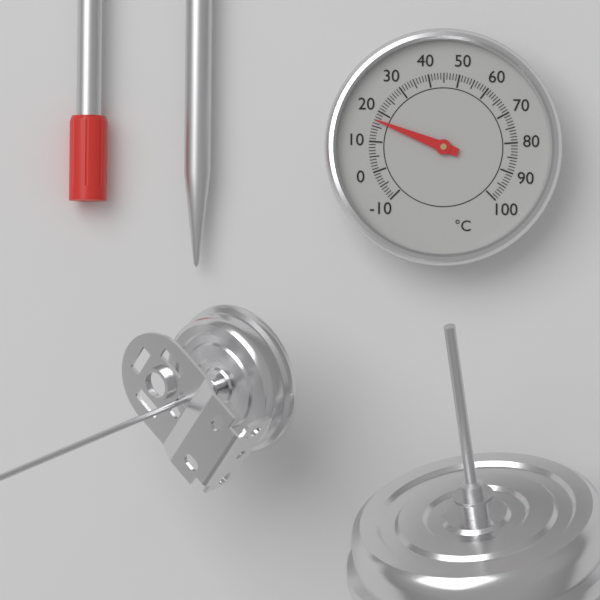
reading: 17 °C
